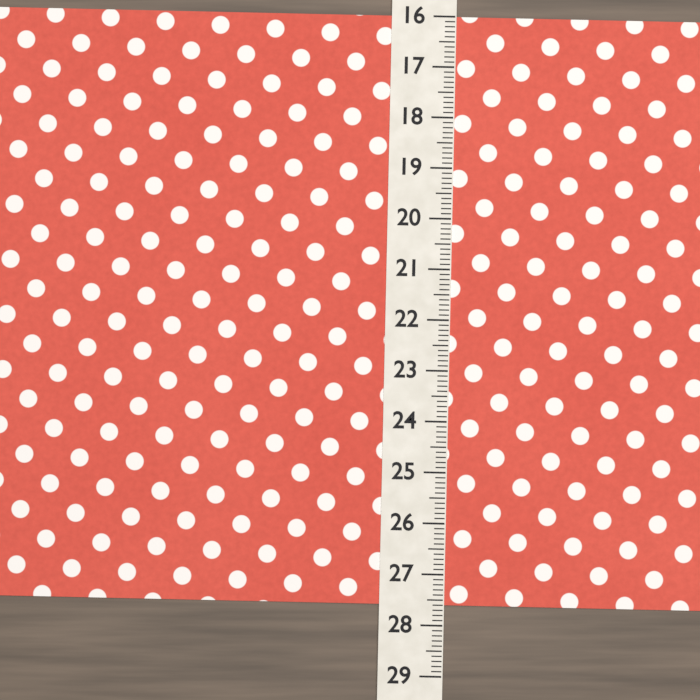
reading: 27.6 (no unit)
